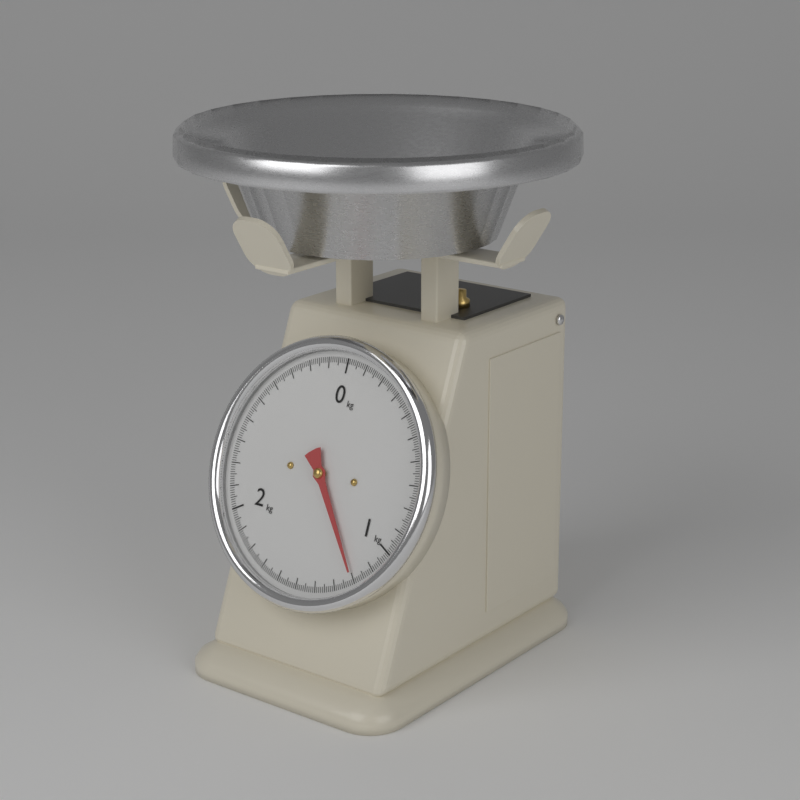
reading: 1.20 kg
